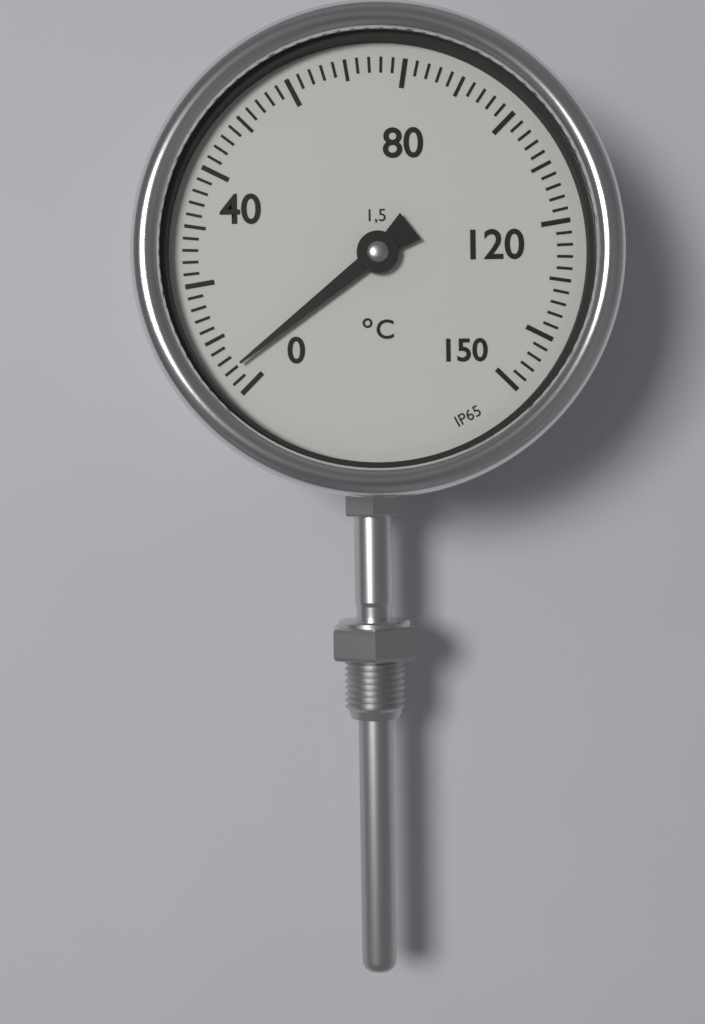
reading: 4 °C
